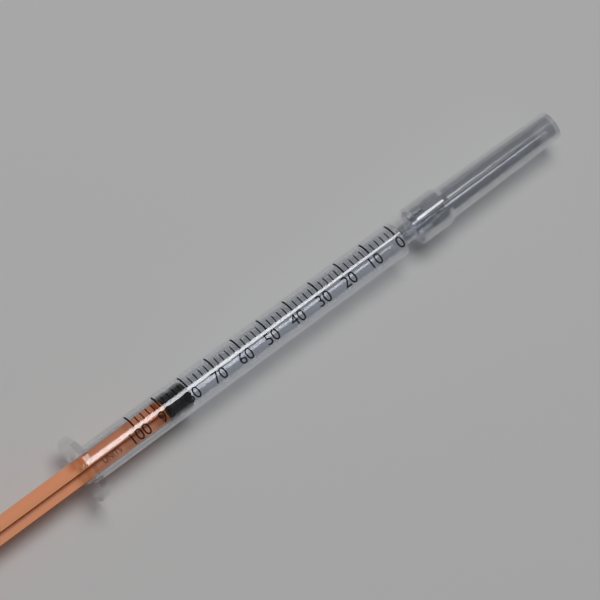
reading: 80 units
